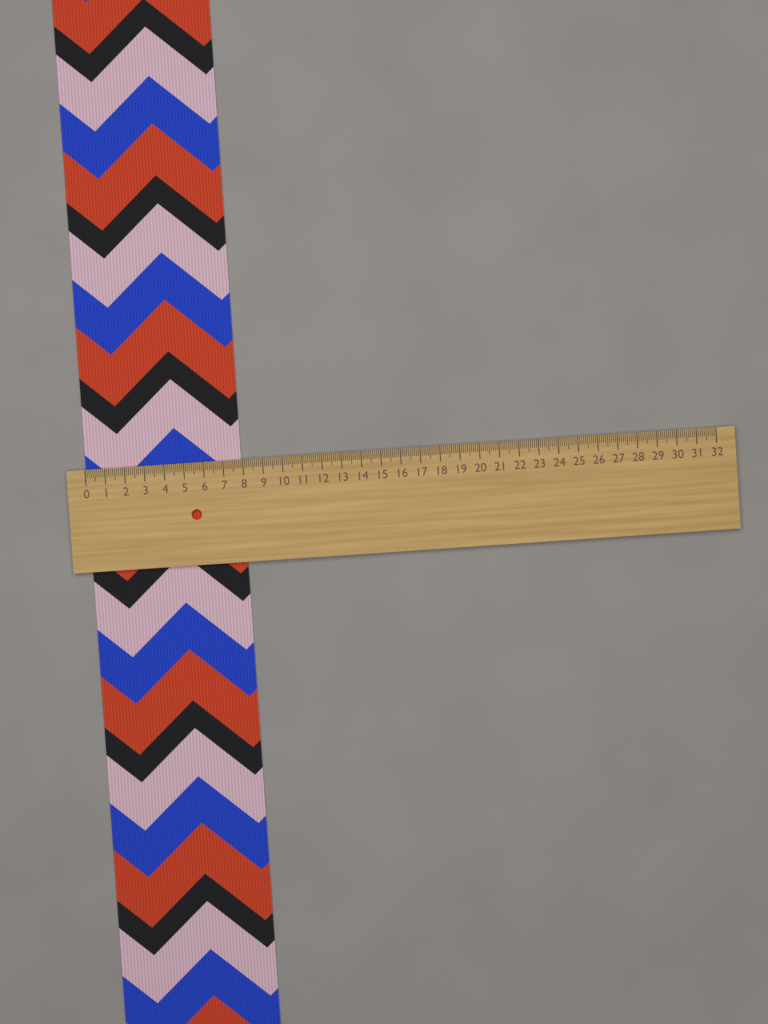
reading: 7.9 (no unit)
